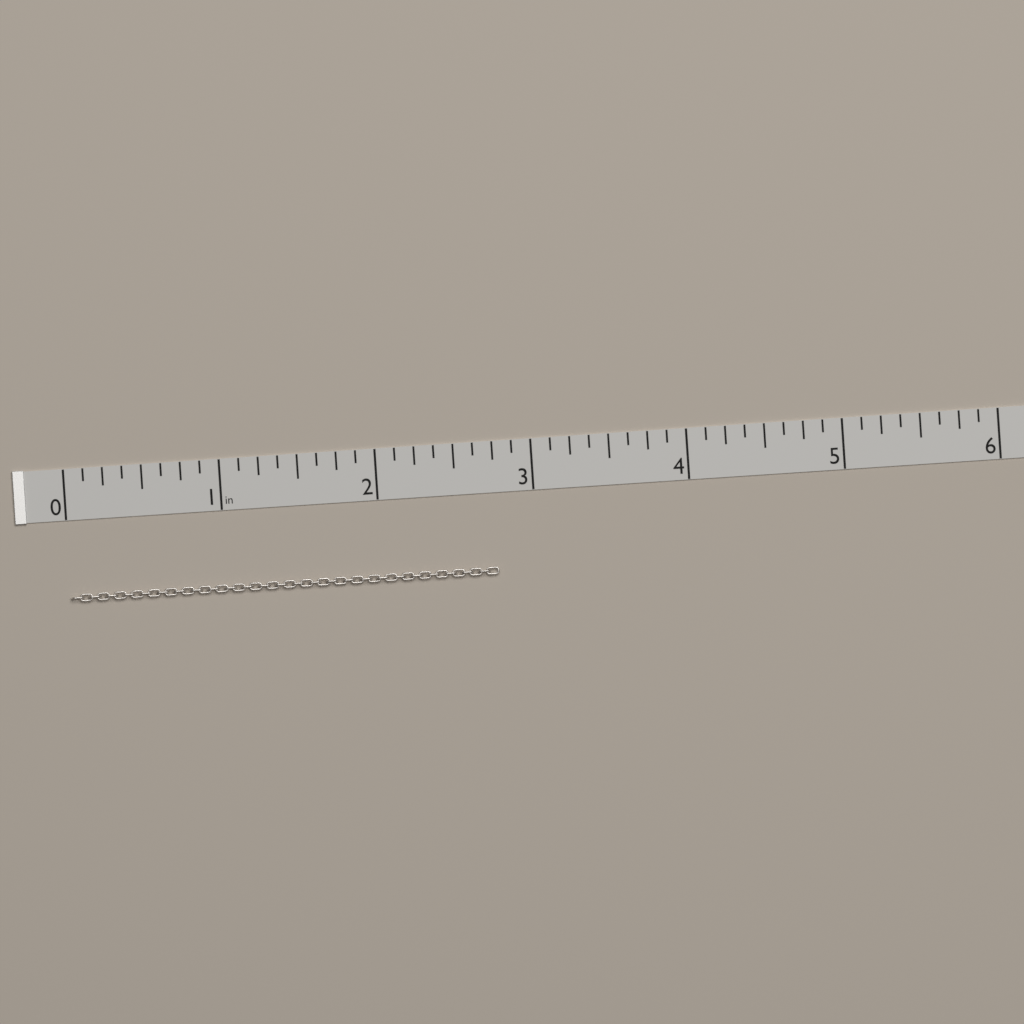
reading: 2.750 in
